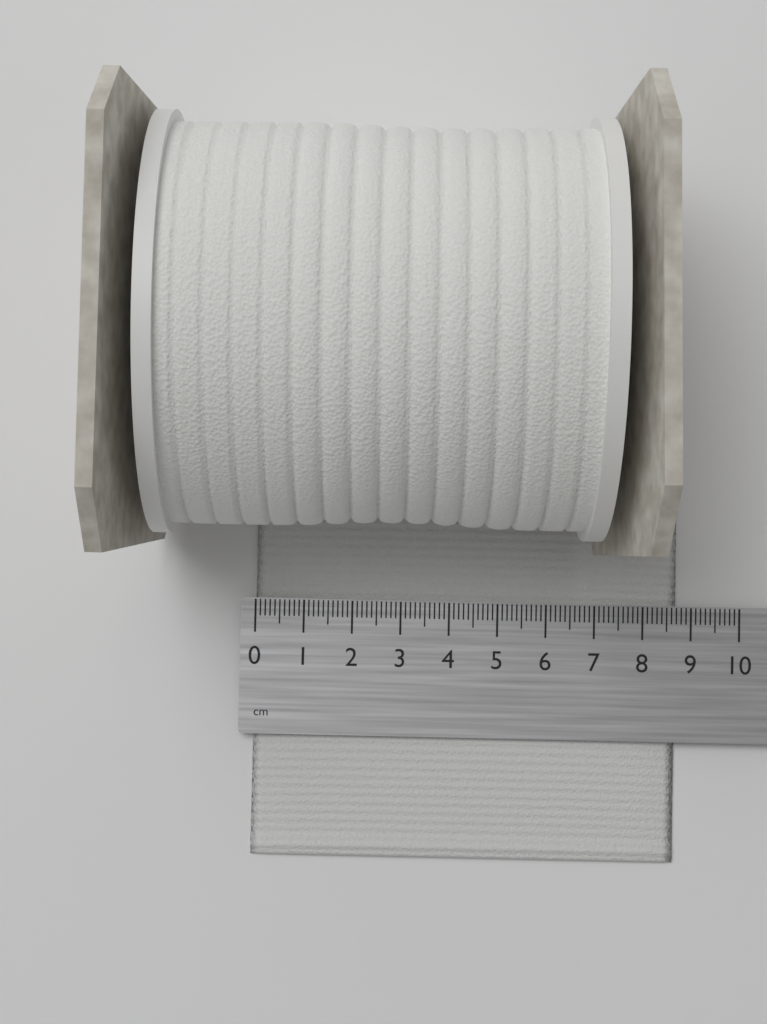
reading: 8.7 cm
